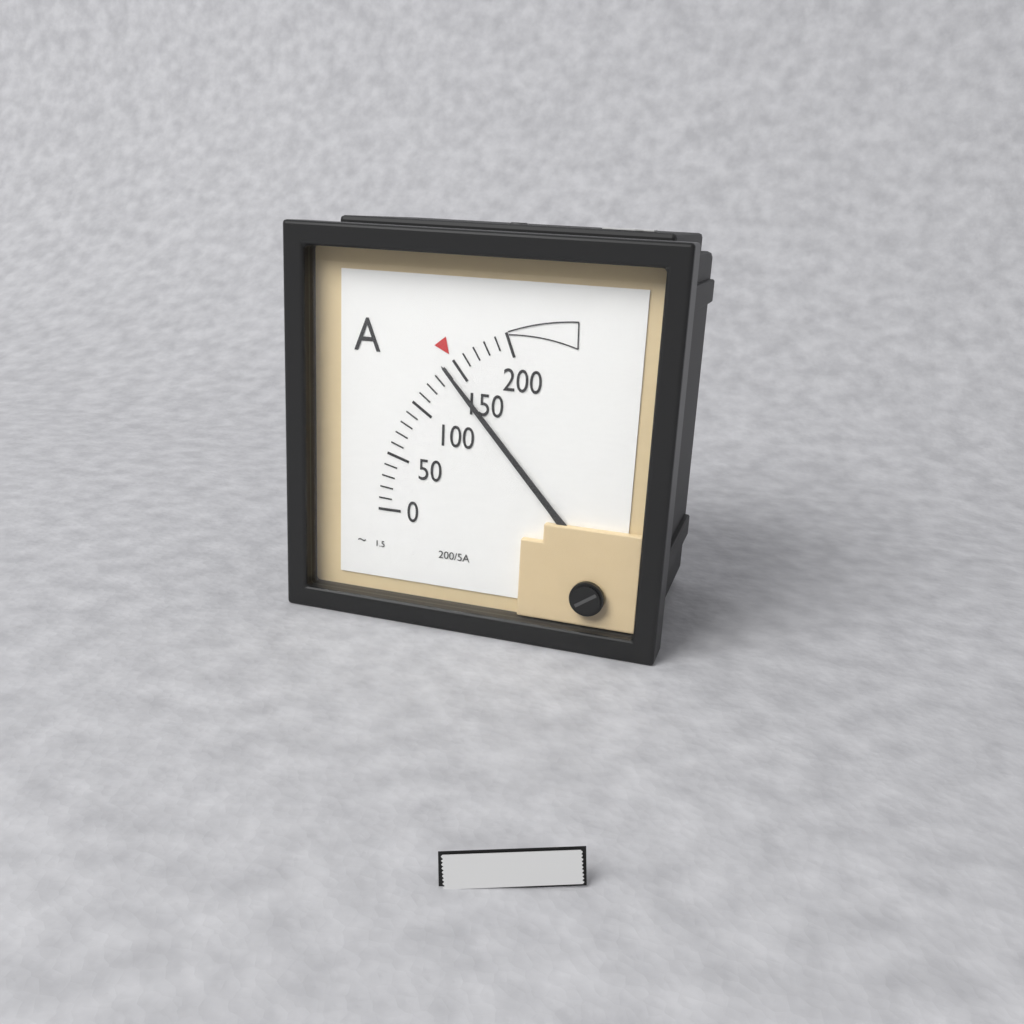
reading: 140 A
